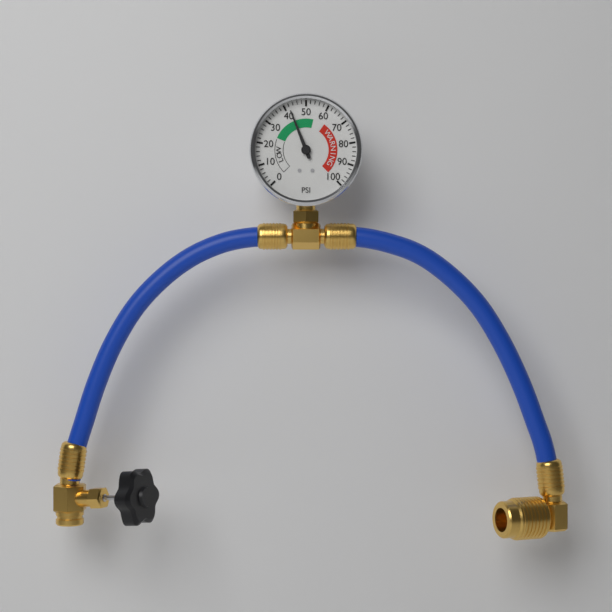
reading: 42 psi
